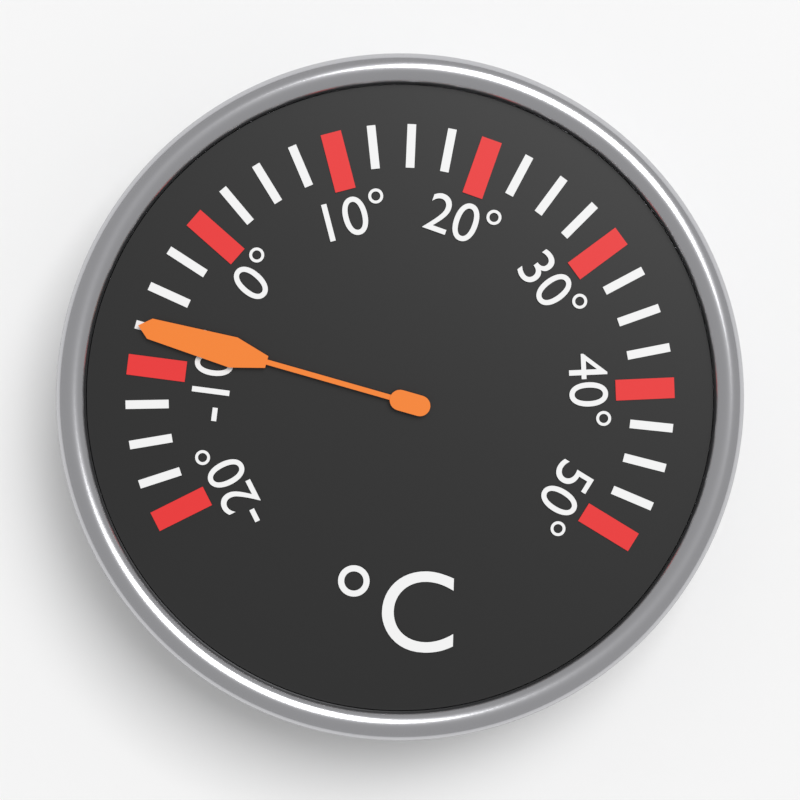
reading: -7.5 °C
